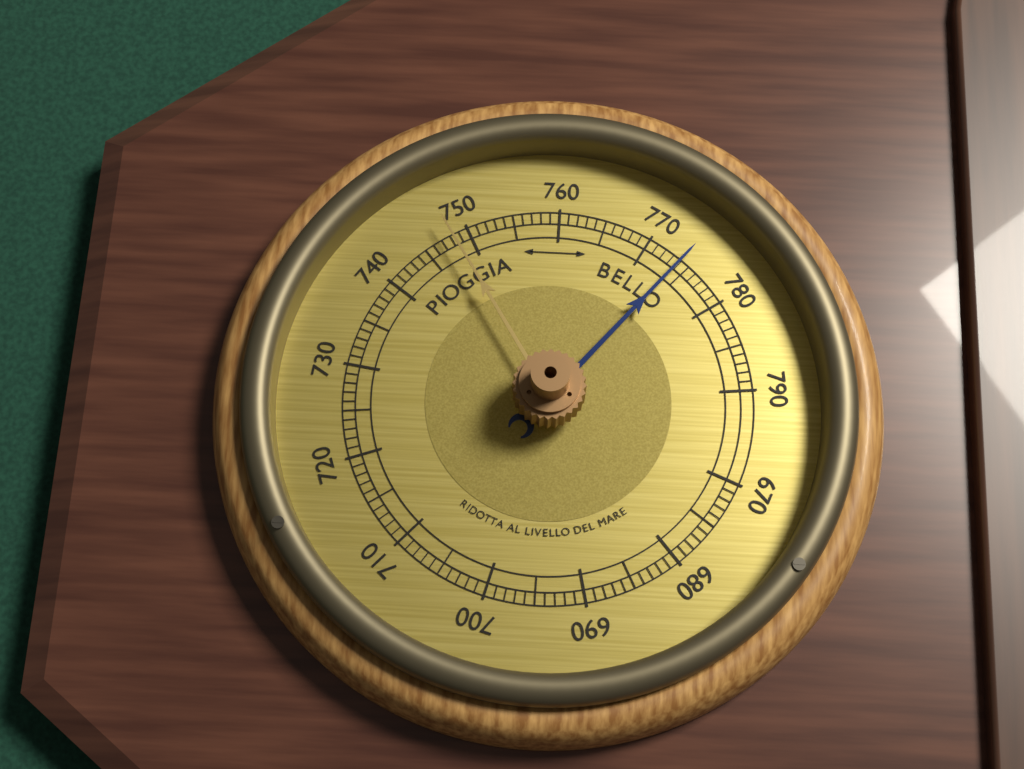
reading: 774 (no unit)
